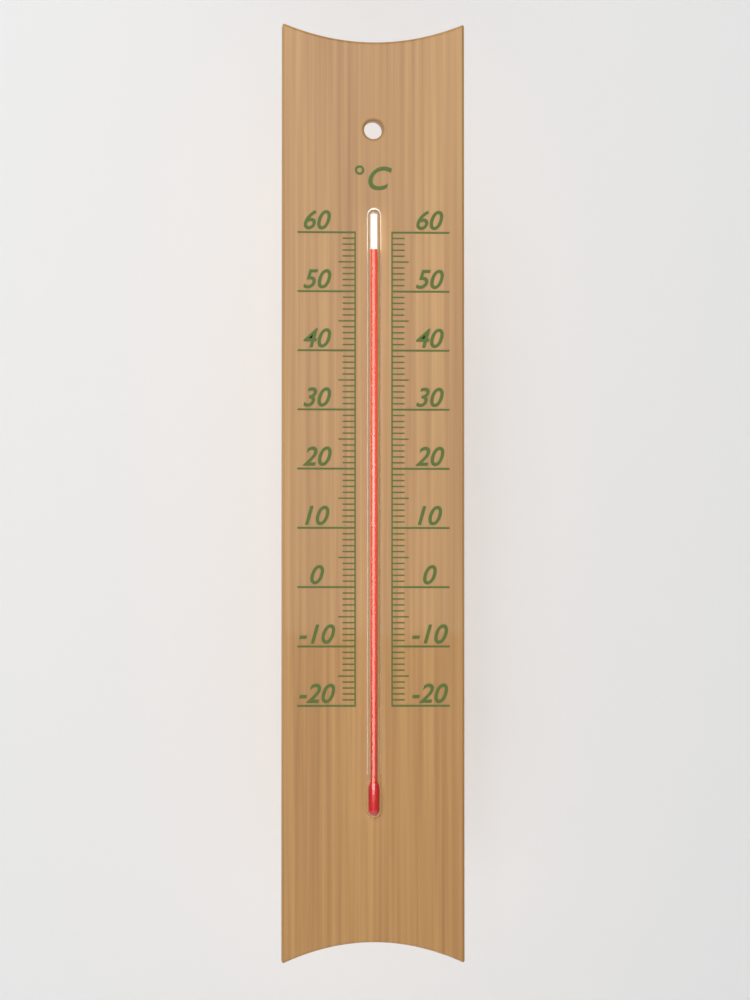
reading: 57 °C
